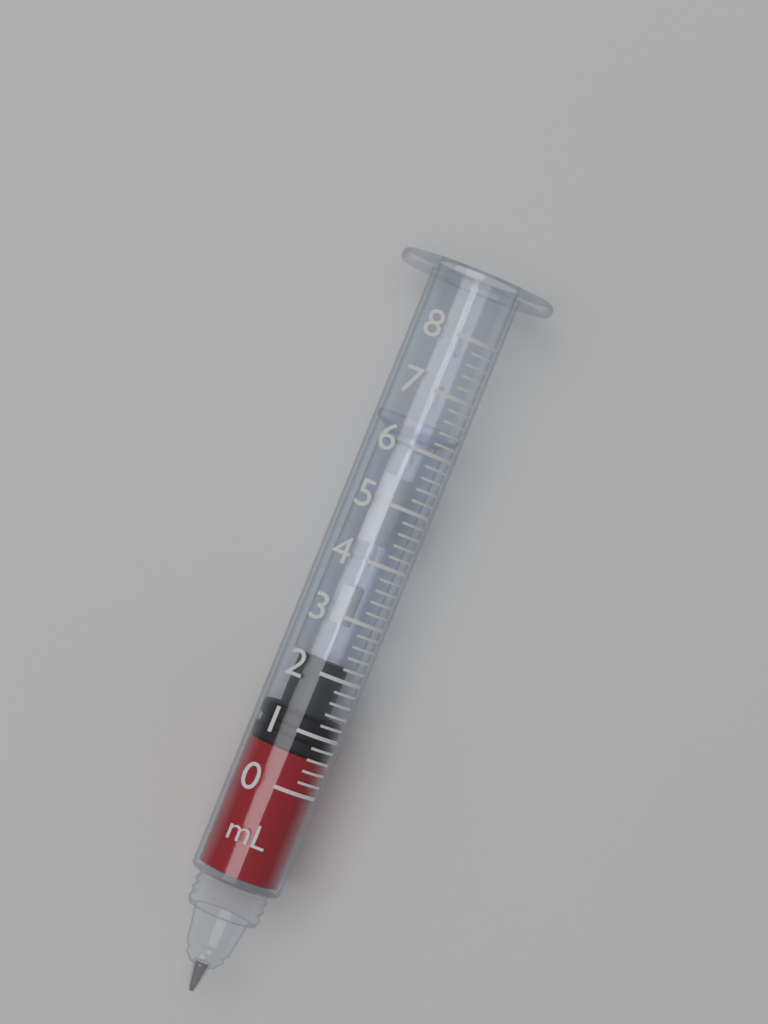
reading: 0.6 mL
